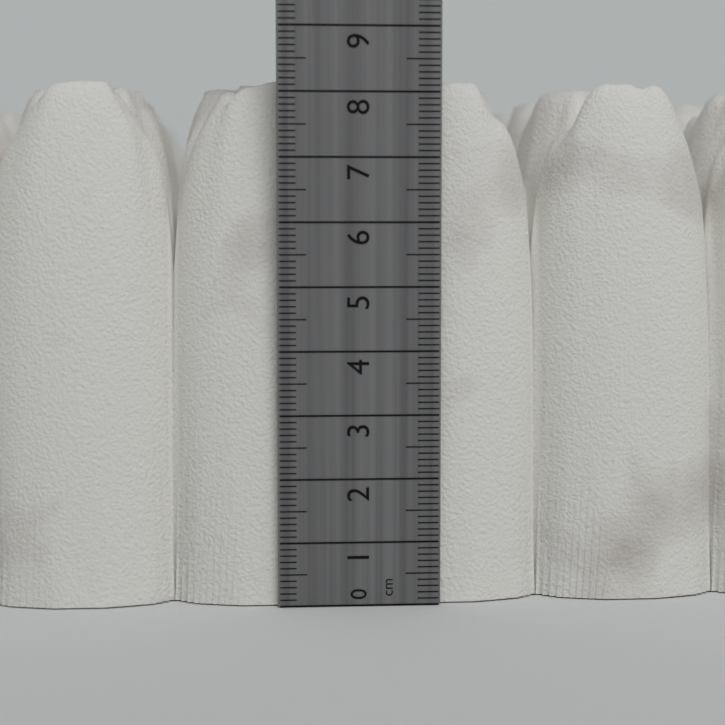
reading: 8.2 cm
